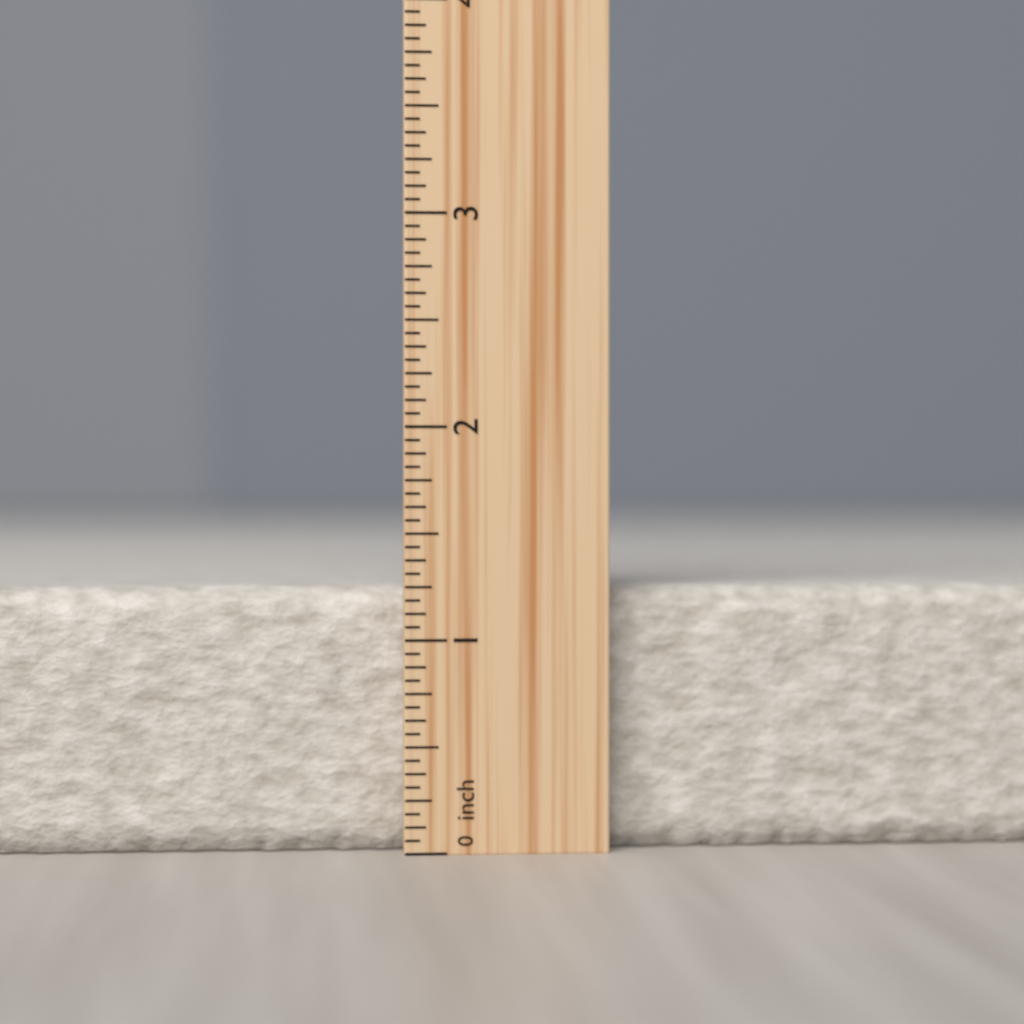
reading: 1.2500 inch
